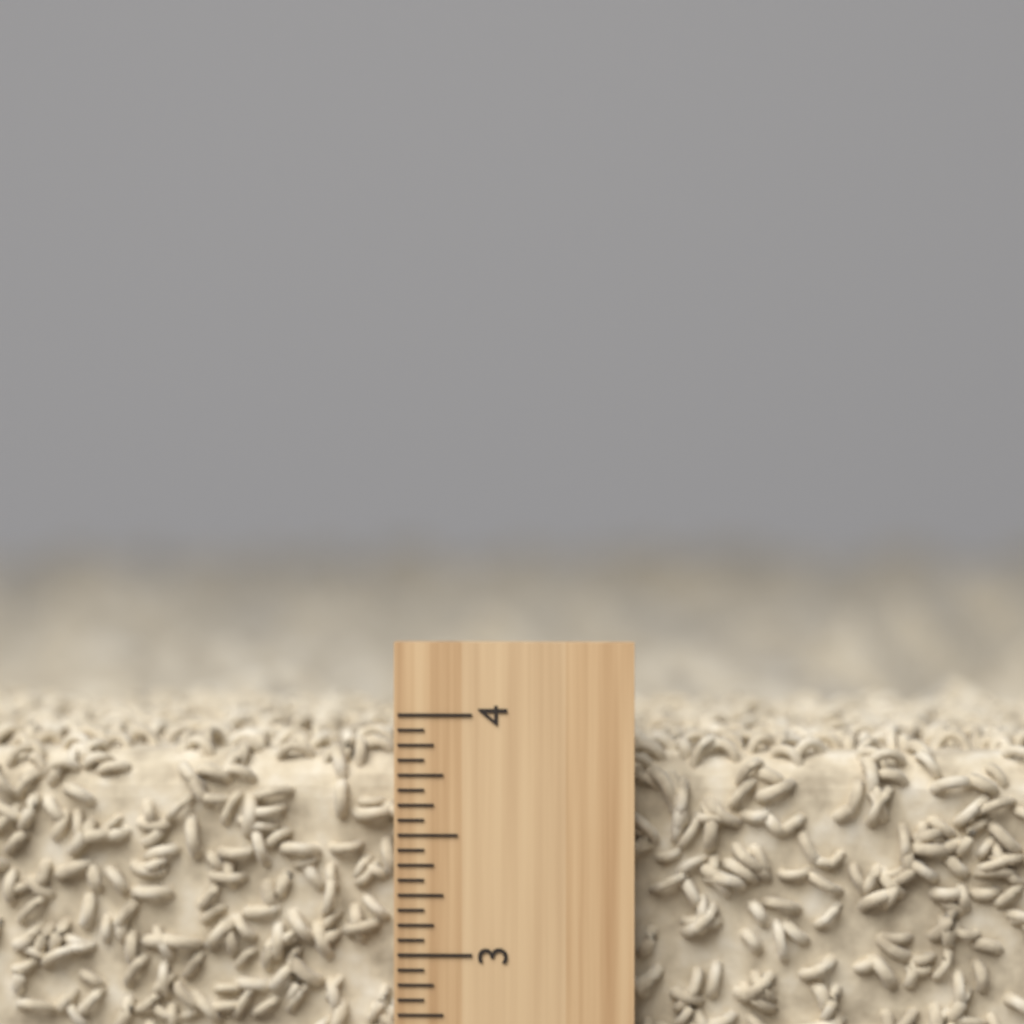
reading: 3.9375 inch
